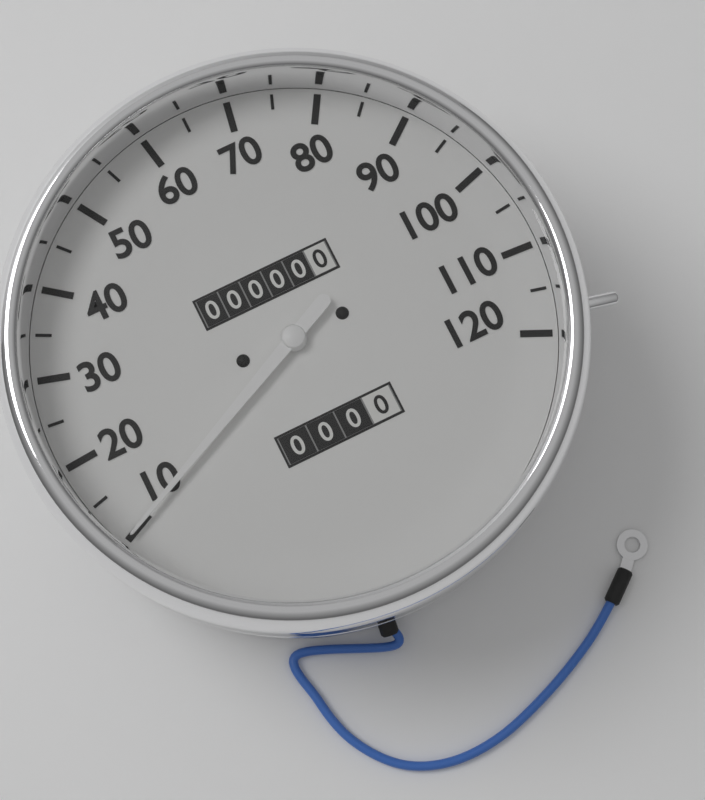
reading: 10 (no unit)
